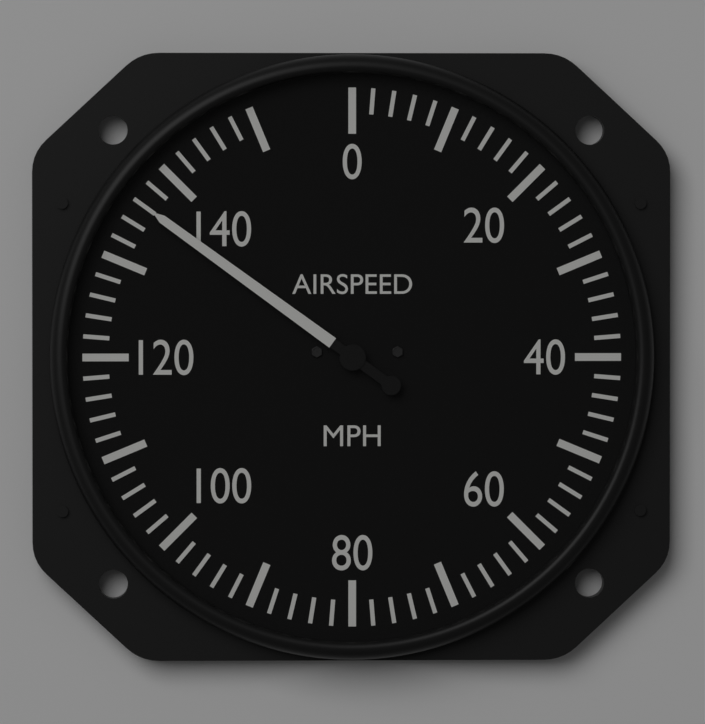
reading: 136 mph
